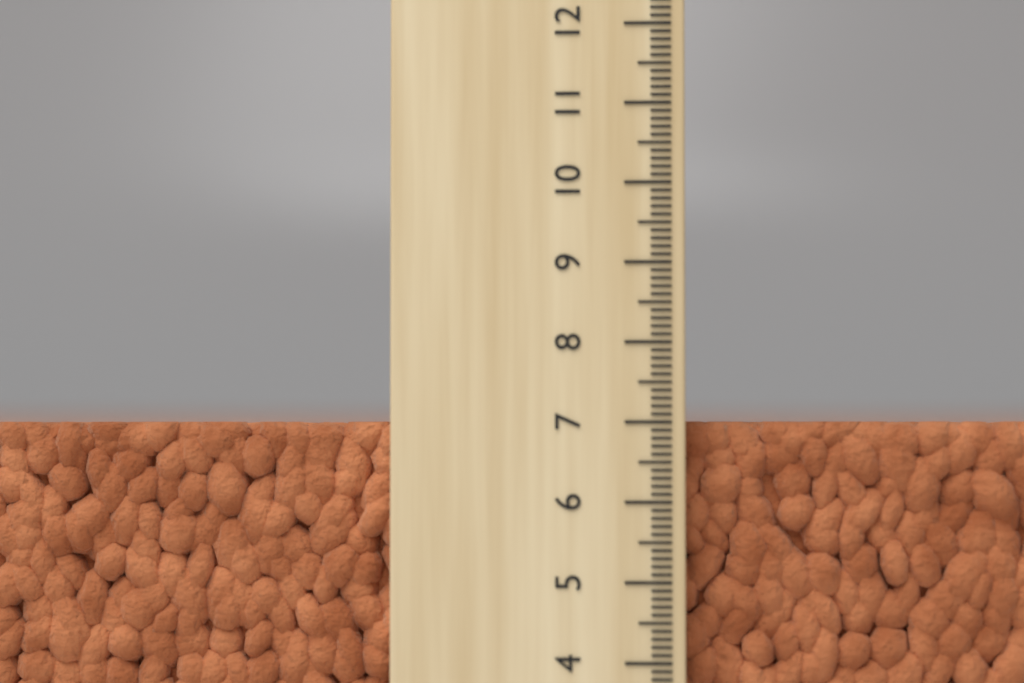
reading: 7.0 (no unit)
